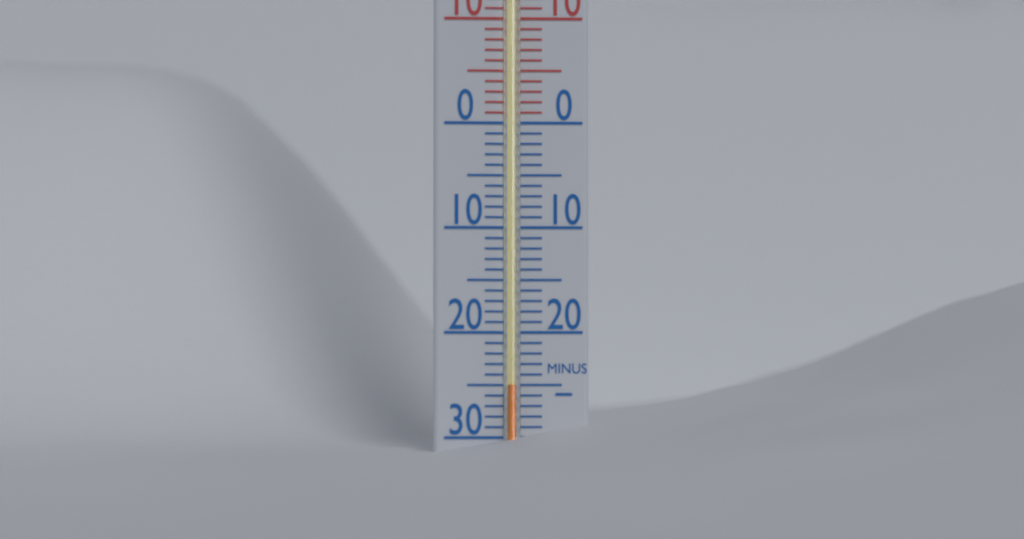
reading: -25 °C
